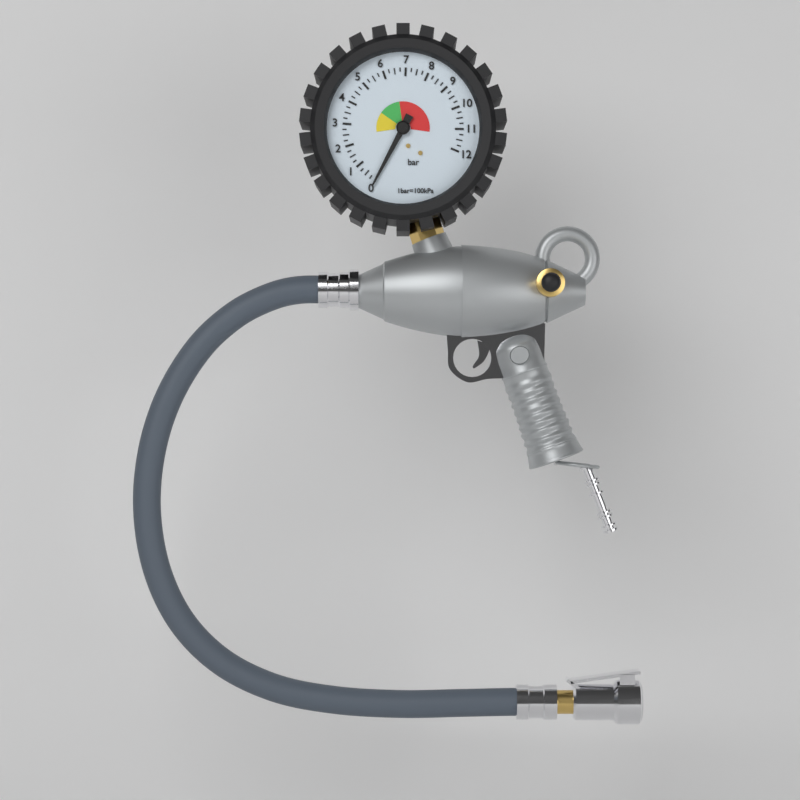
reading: 0.00 bar
